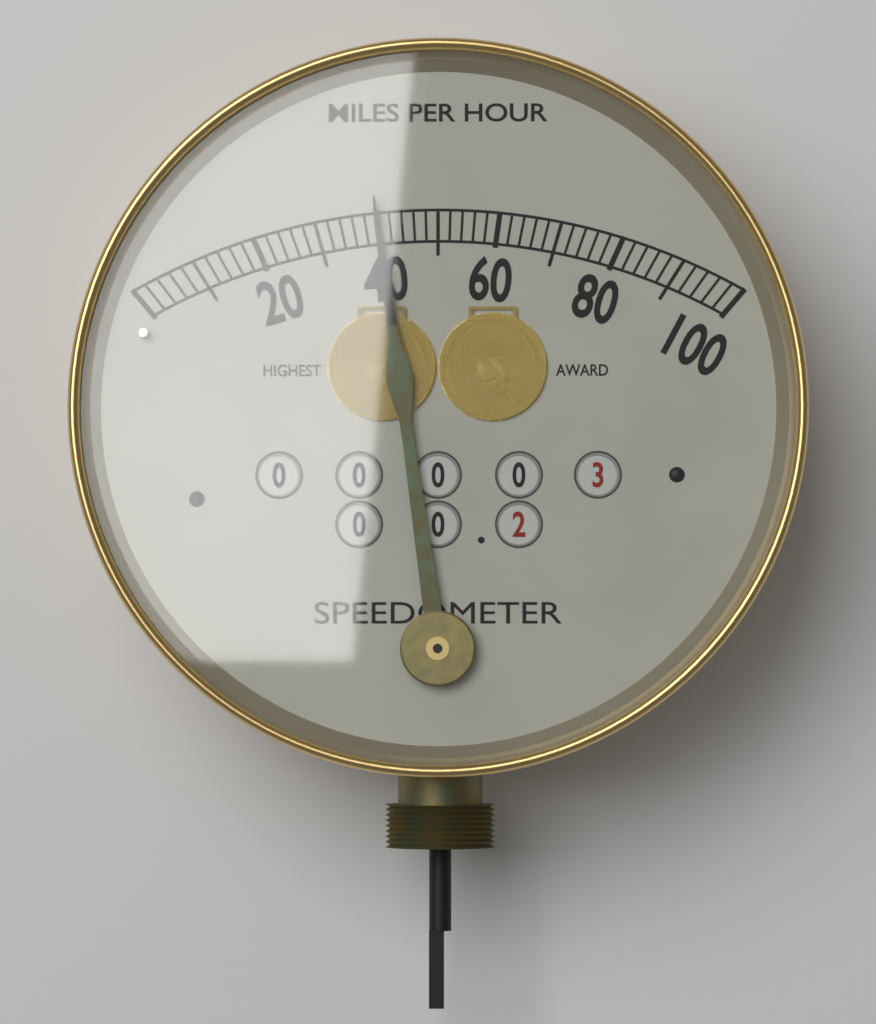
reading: 40 mph
